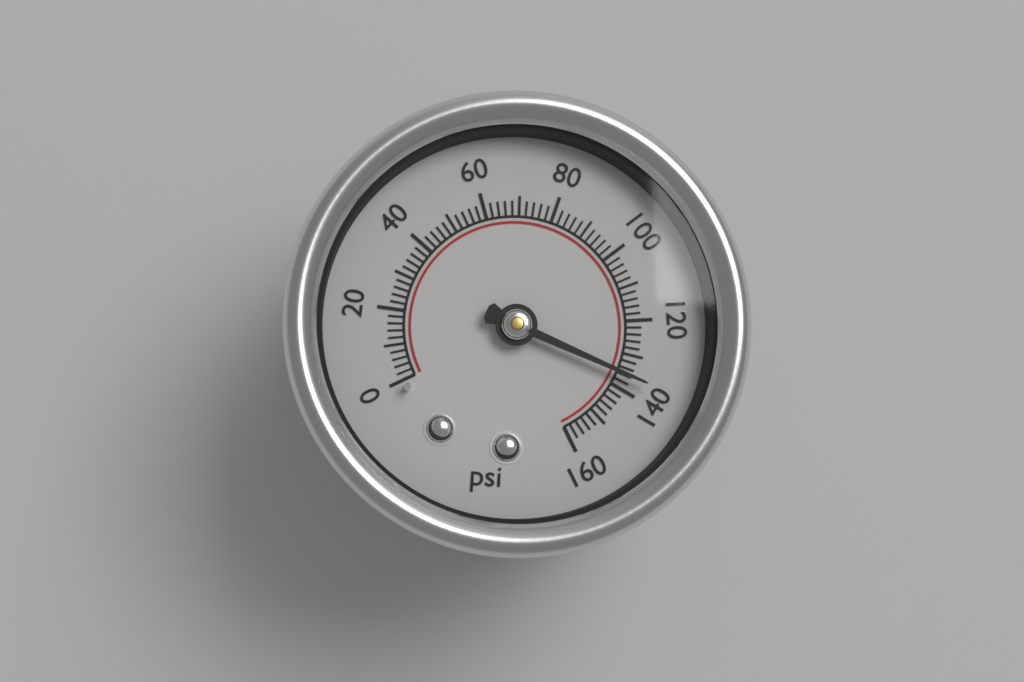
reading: 136 psi
